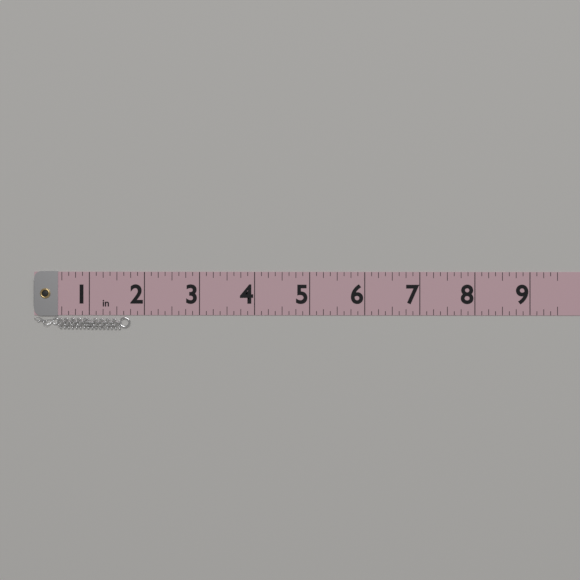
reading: 1.750 in
